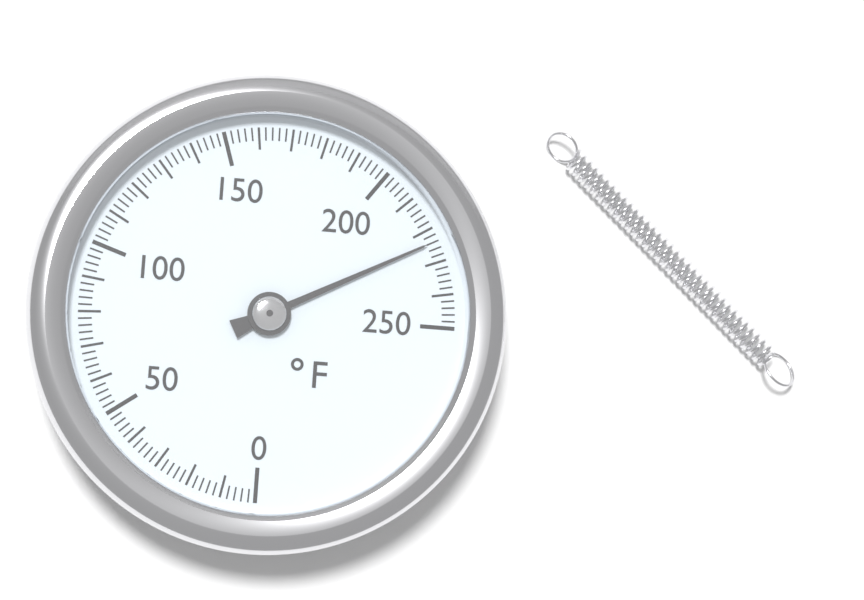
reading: 224 °F
